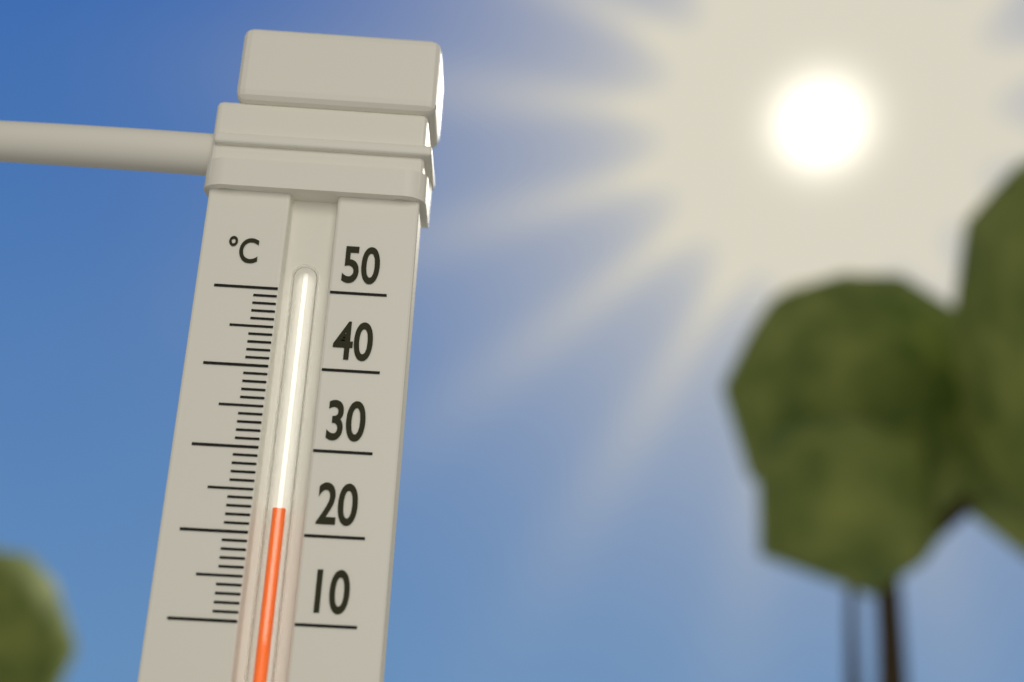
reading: 23 °C
